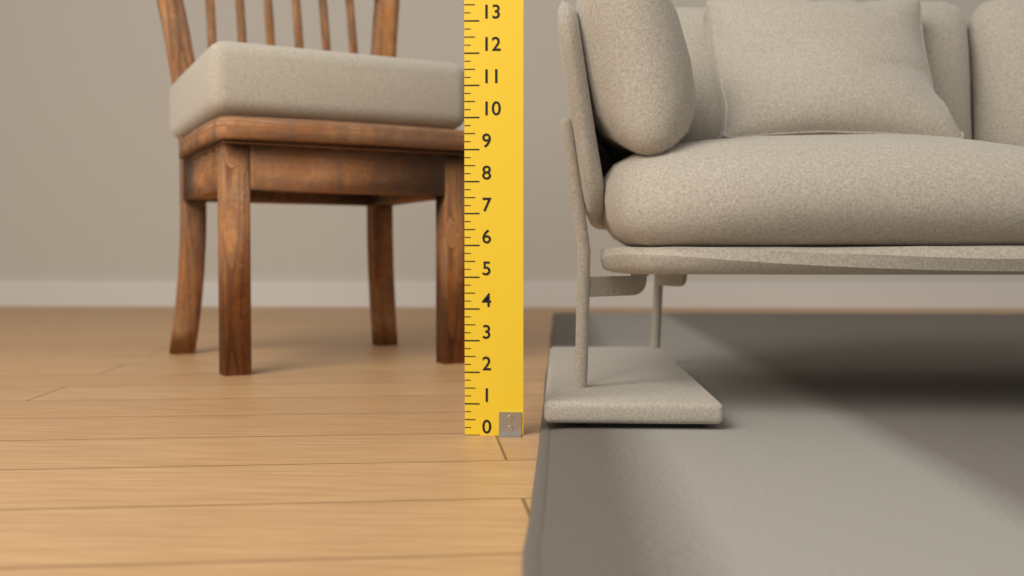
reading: 1.00 (no unit)
